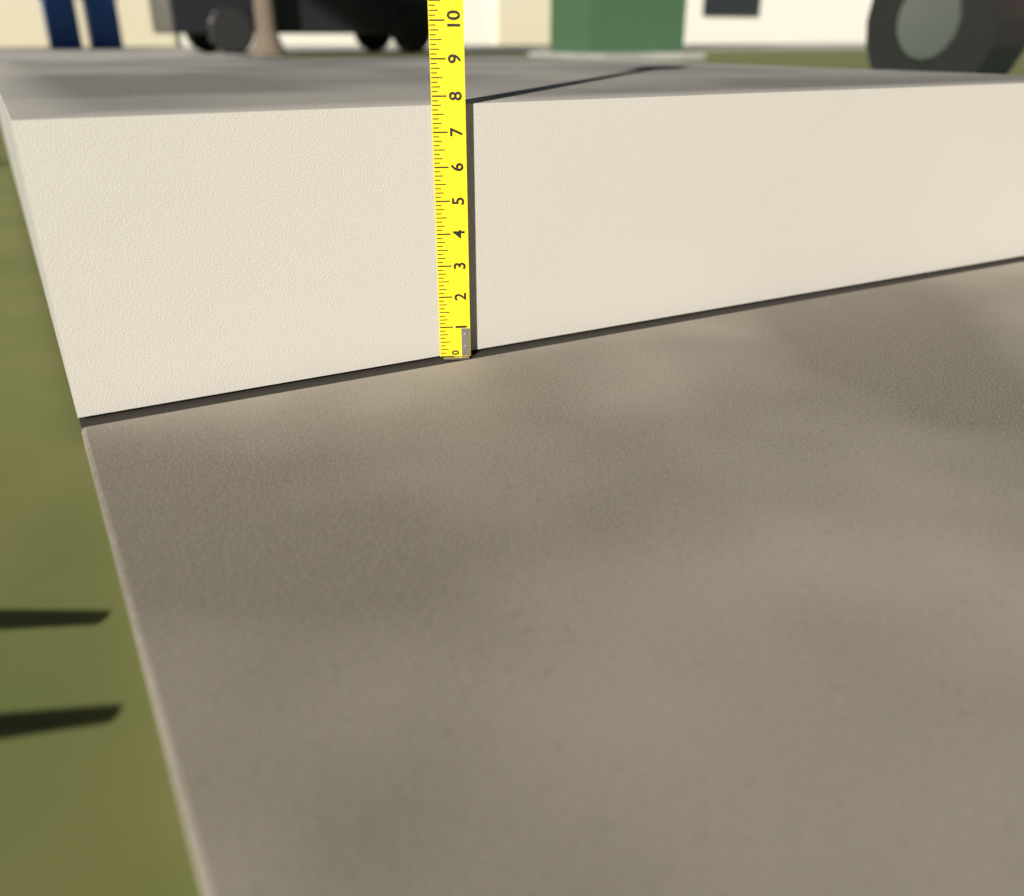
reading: 7.750 (no unit)
